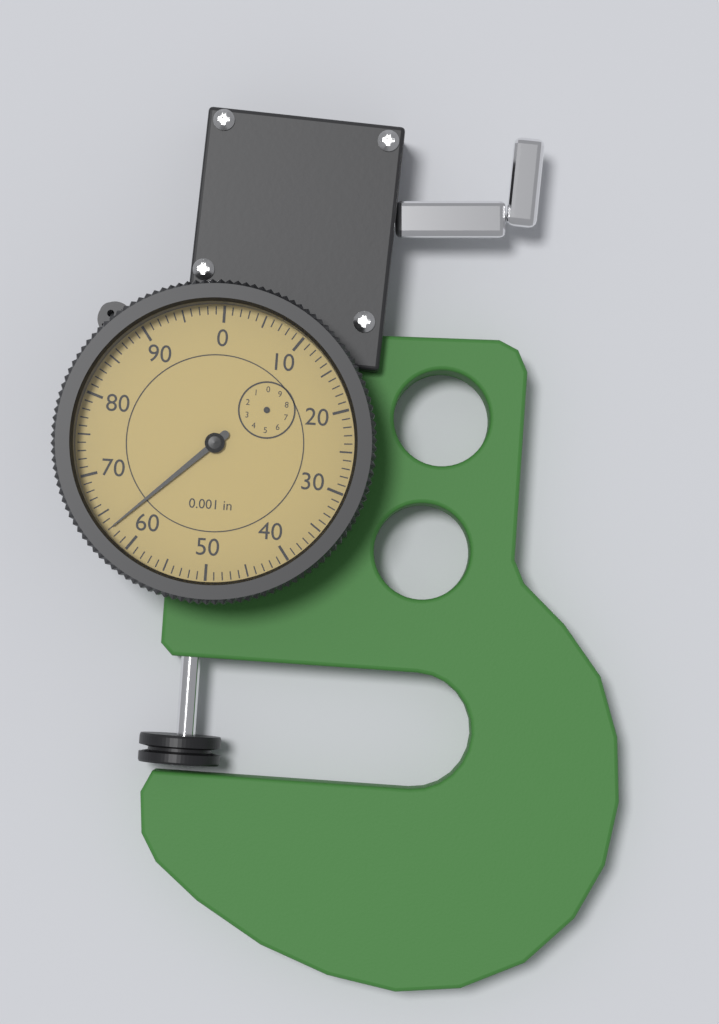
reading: 63 0.001 in
